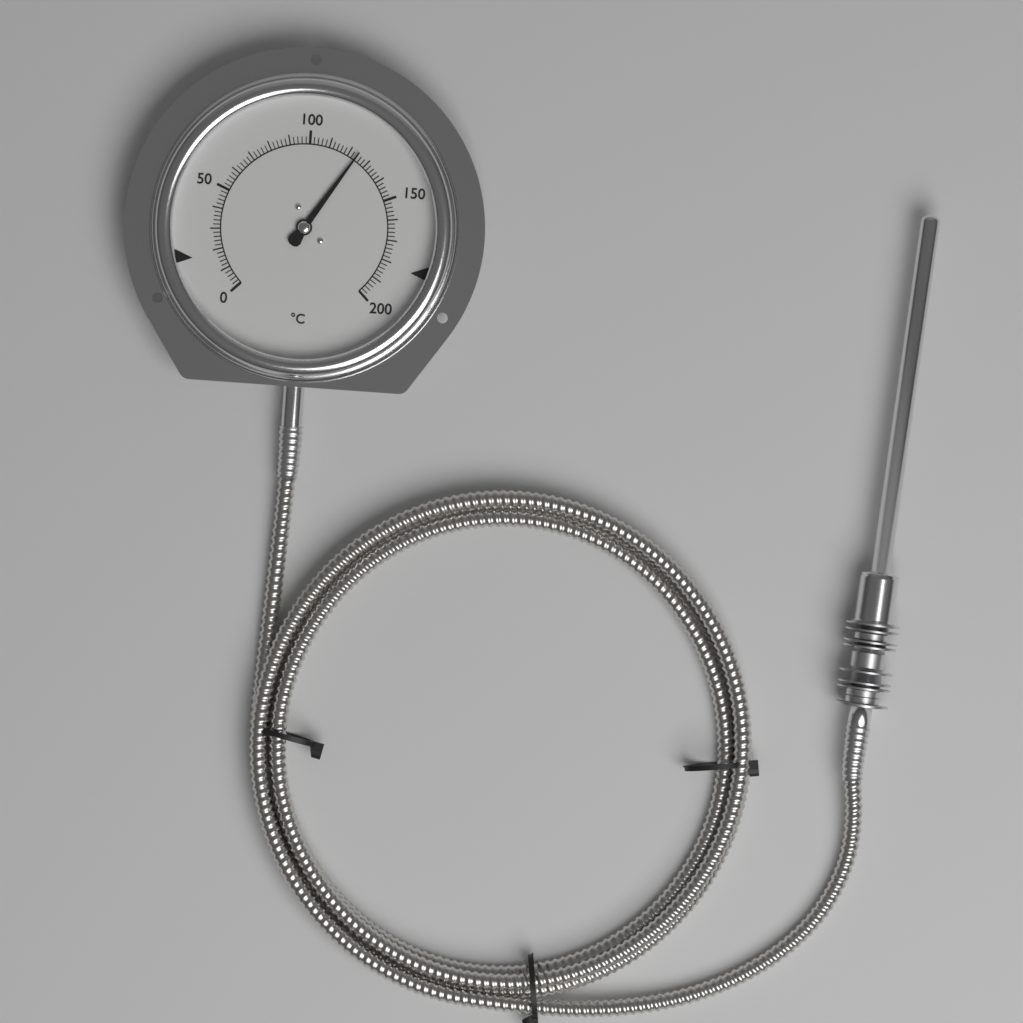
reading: 124 °C
